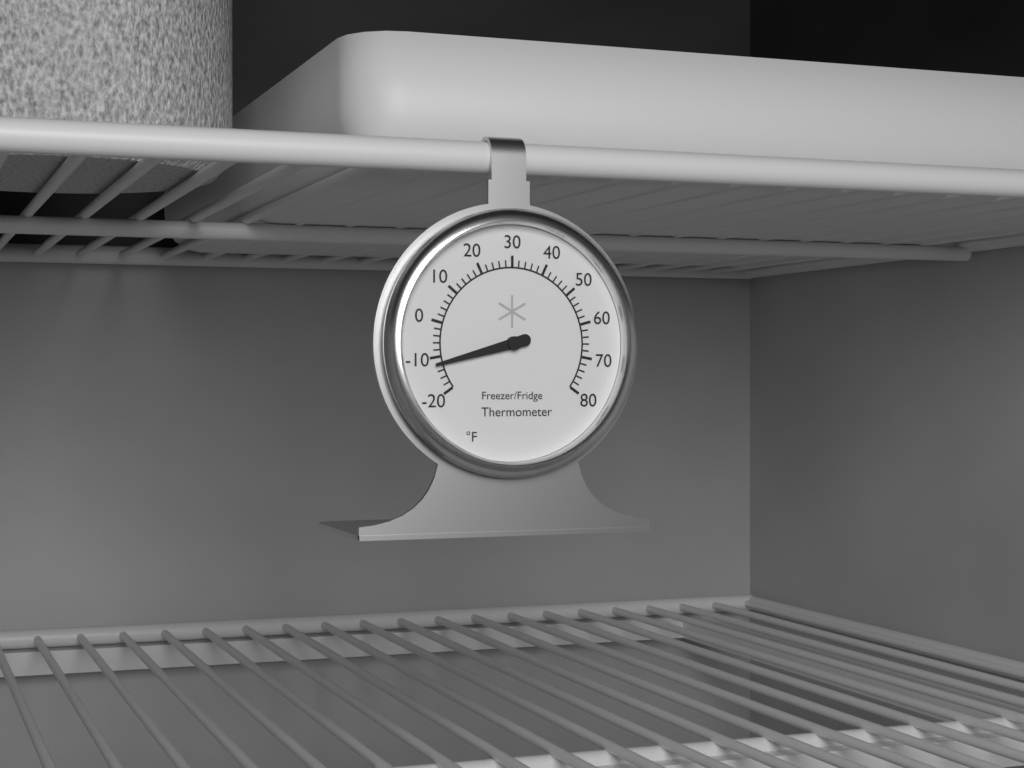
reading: -12 °F
